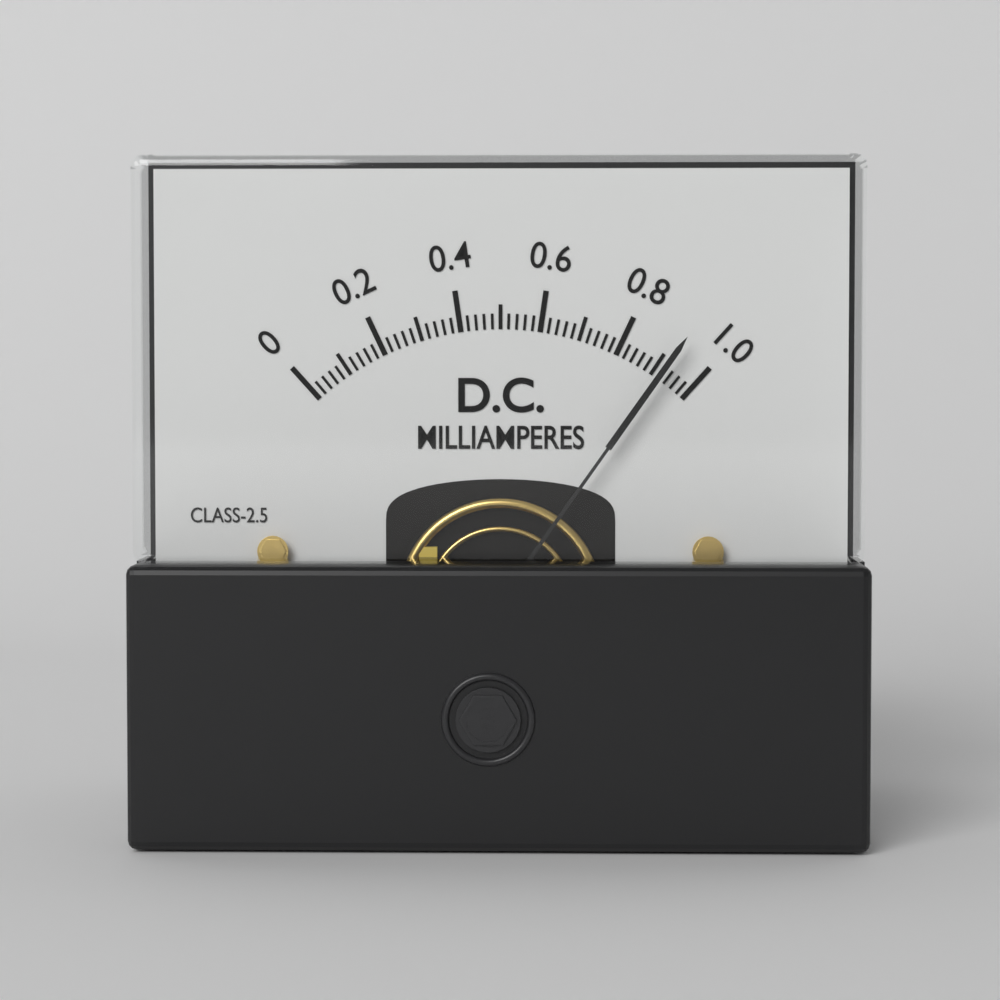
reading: 0.92 mA
